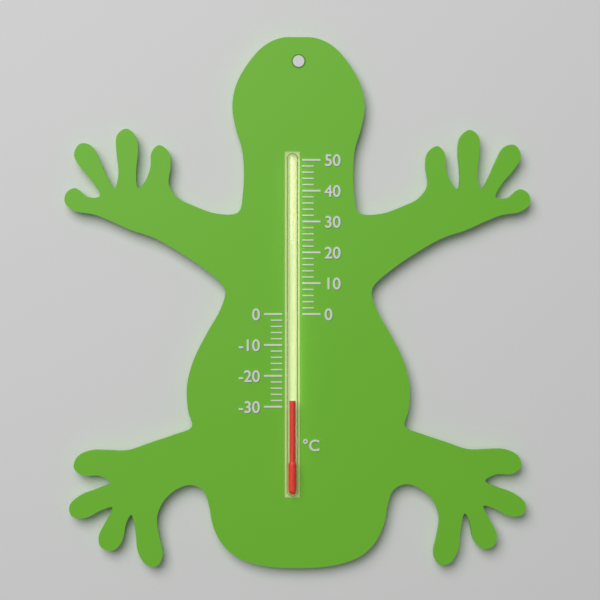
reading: -28 °C
